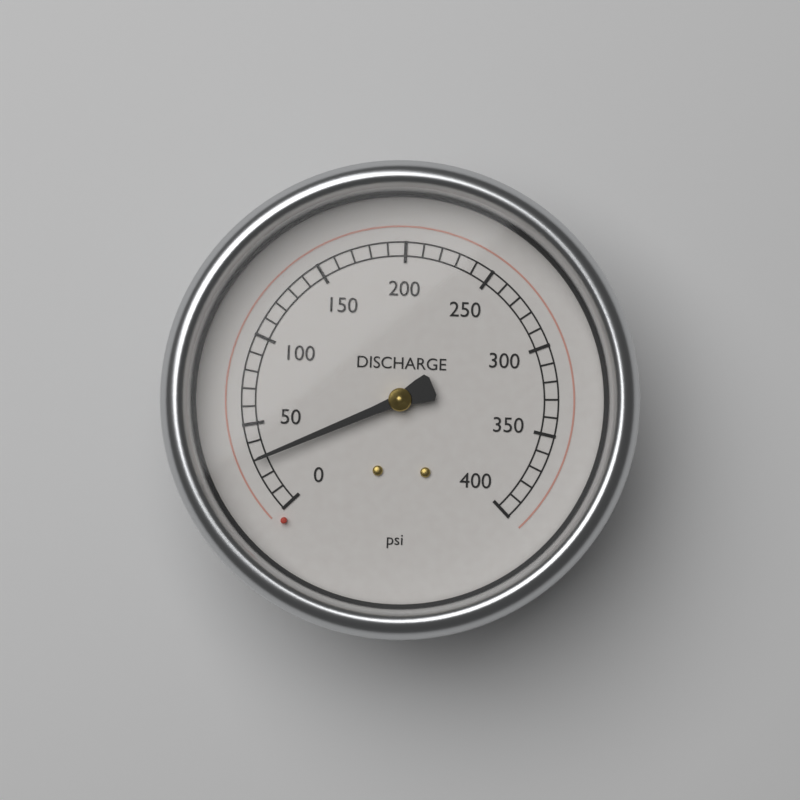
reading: 30 psi
